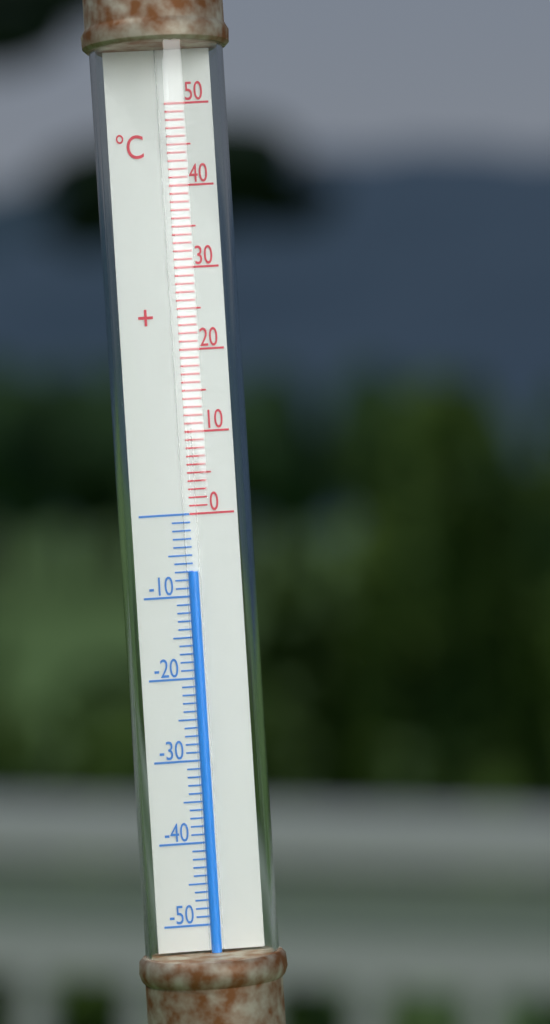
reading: -7 °C
